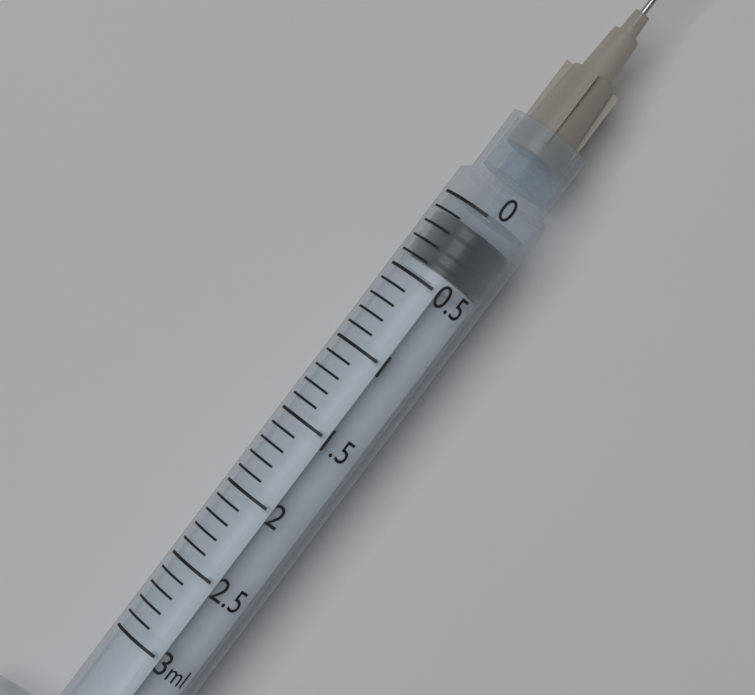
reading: 0.1 ml
